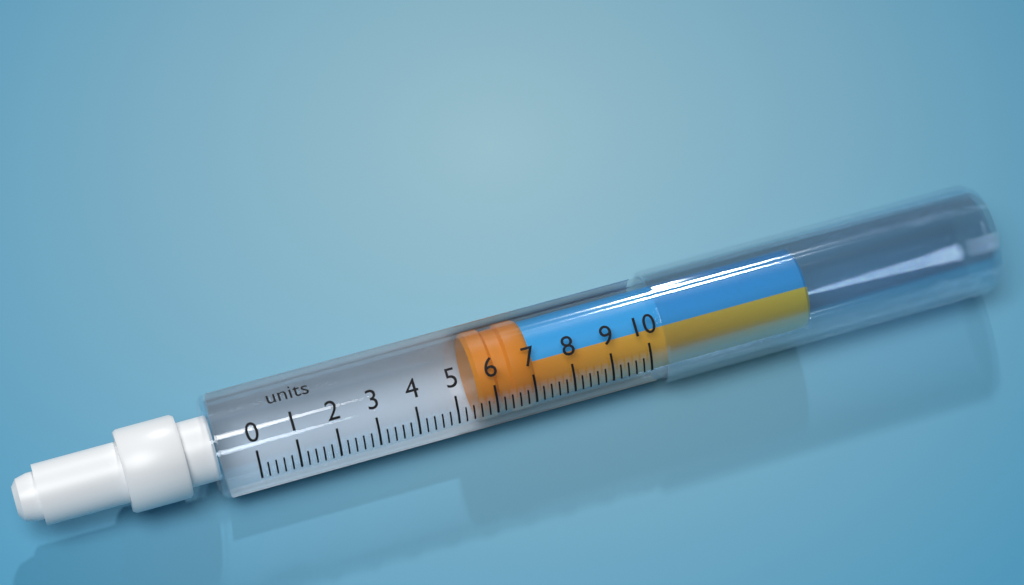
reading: 5.6 units
